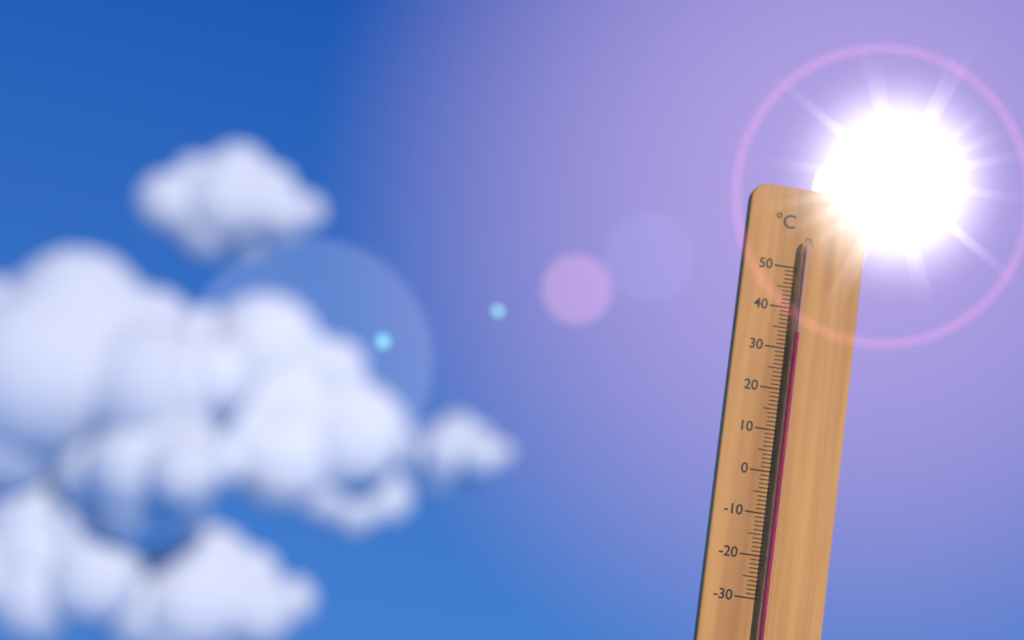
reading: 34 °C
